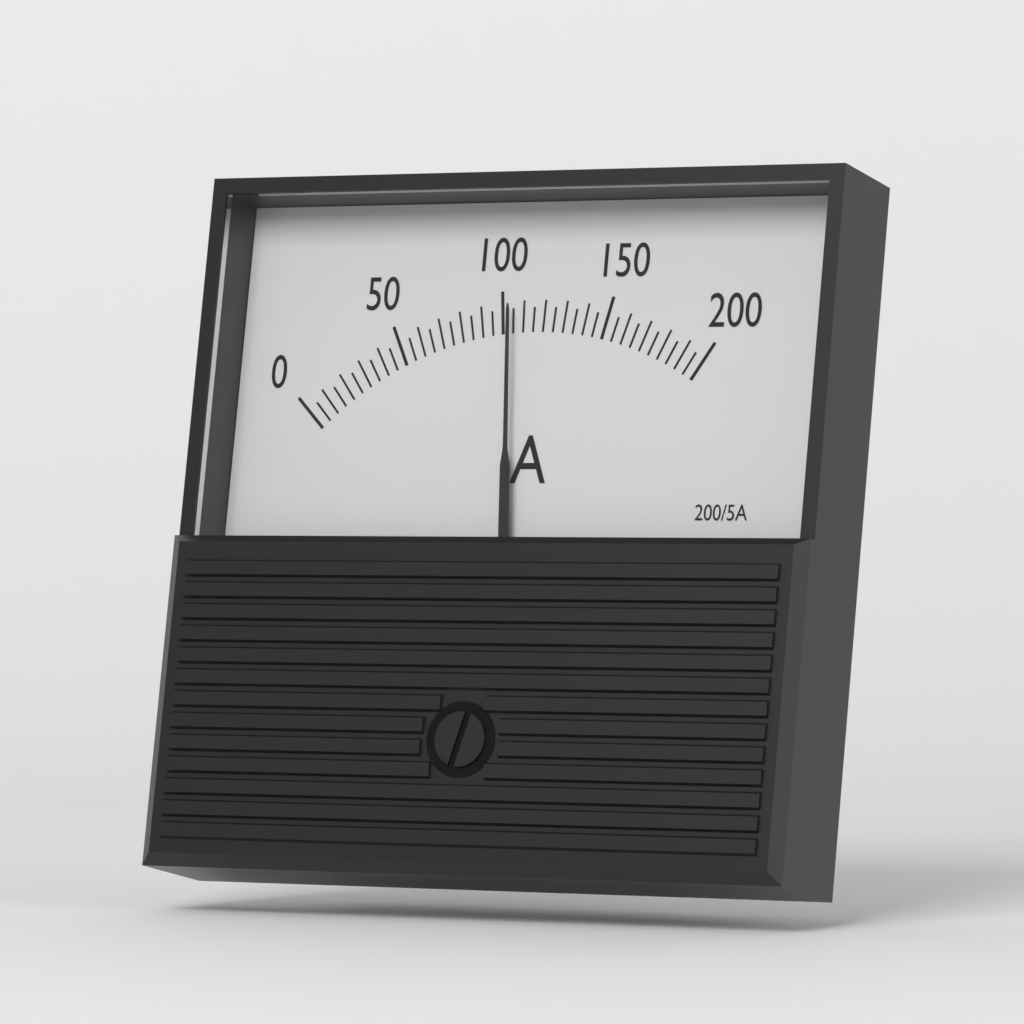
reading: 105 A
